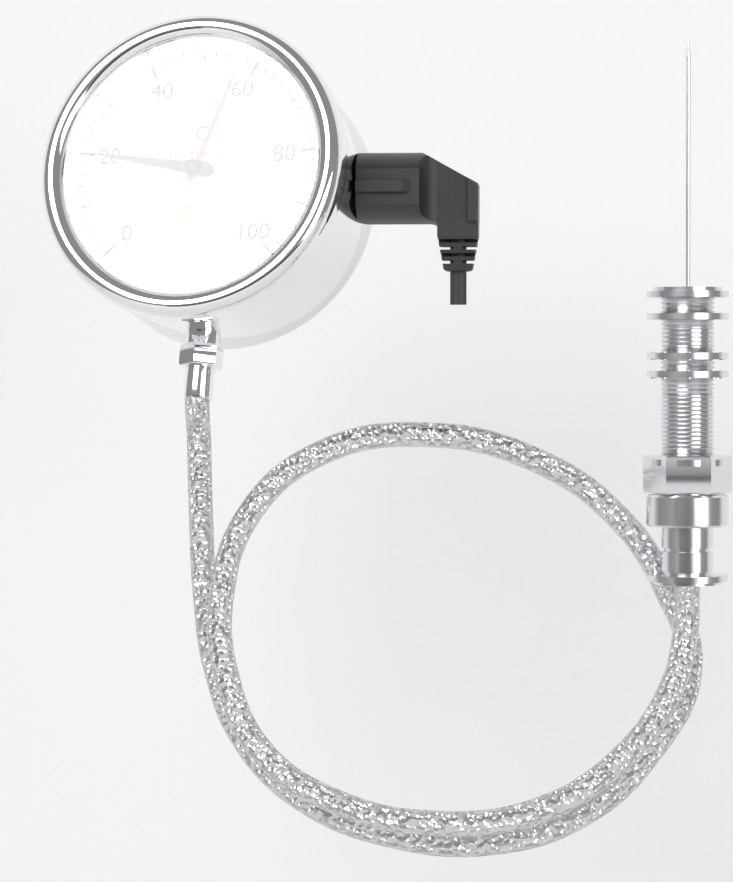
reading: 20 °C
